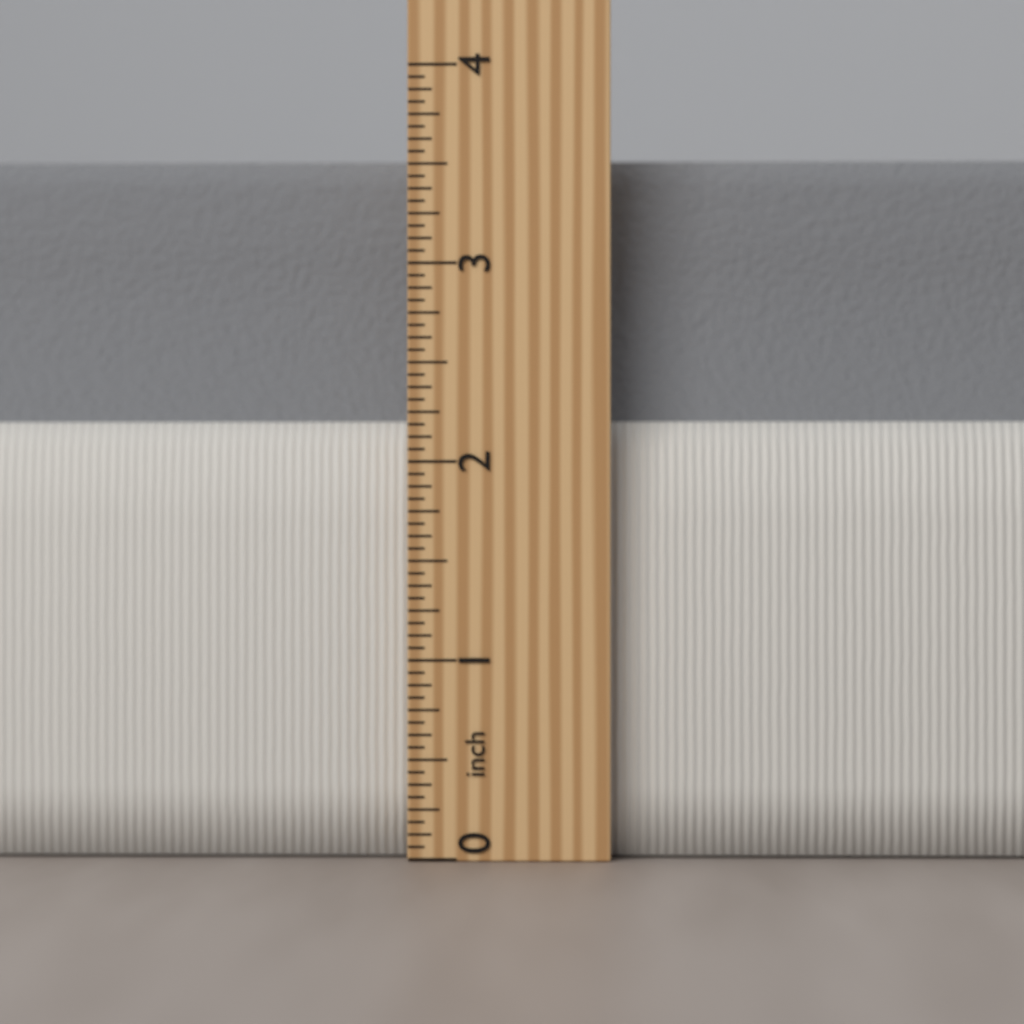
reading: 3.5625 inch
